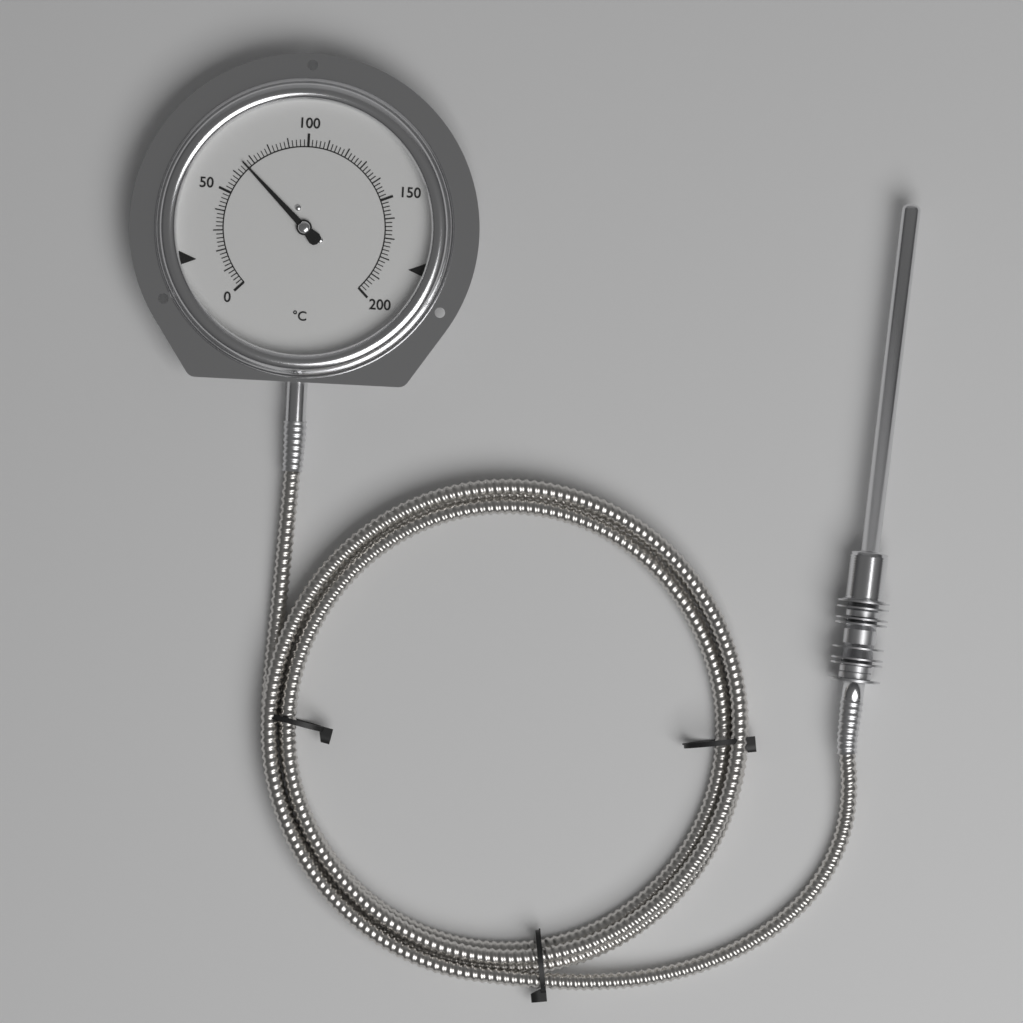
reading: 66 °C
